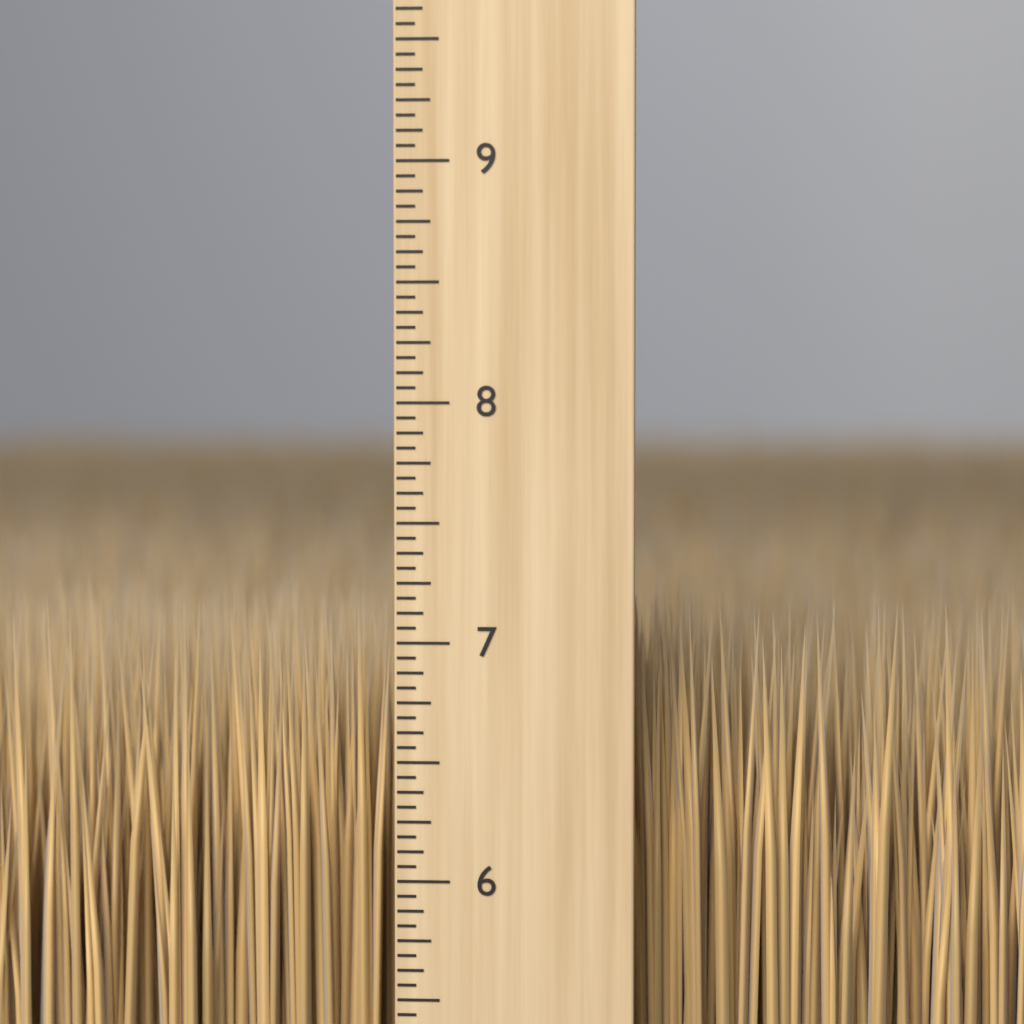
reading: 7.1875 inch
